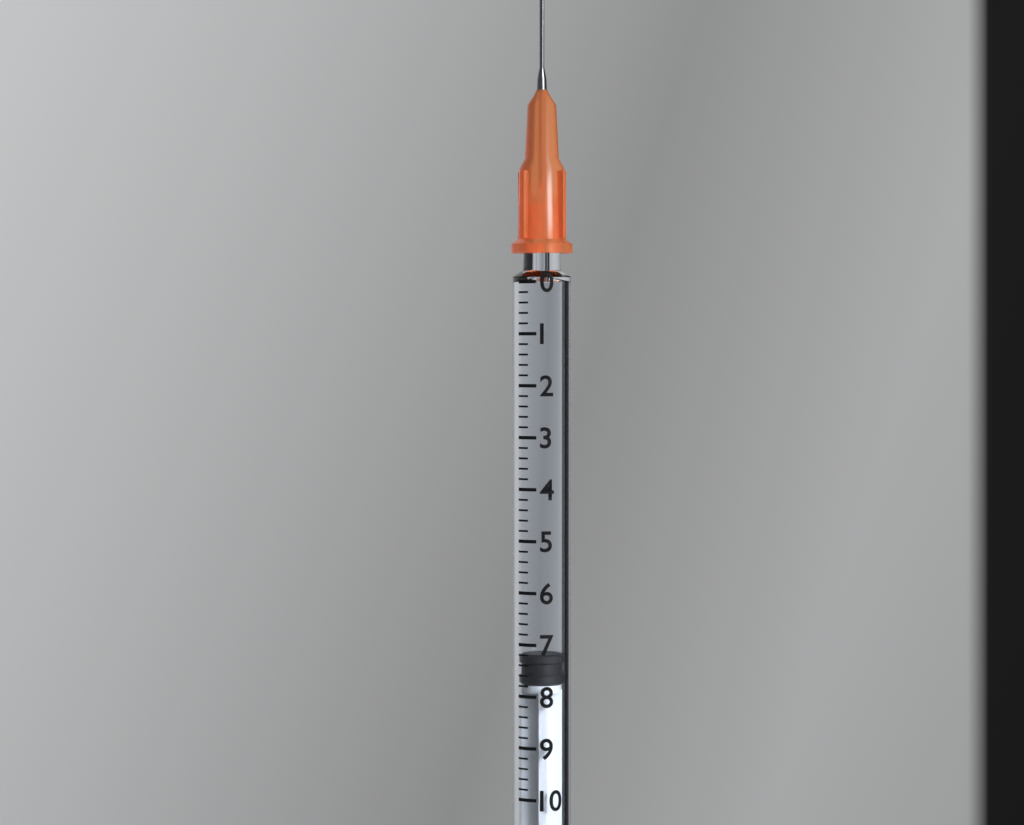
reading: 7.2 (no unit)
